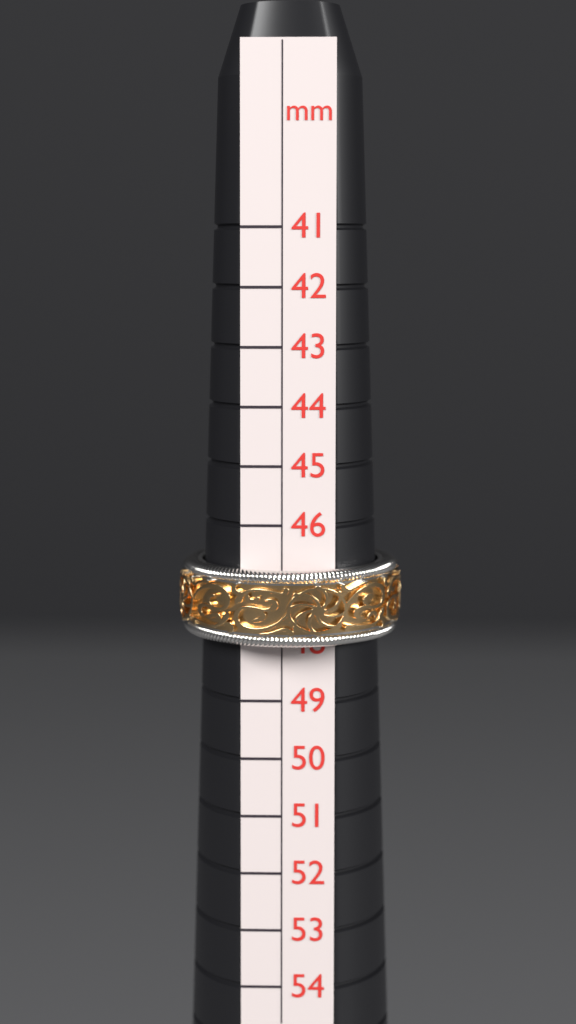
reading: 48 mm
